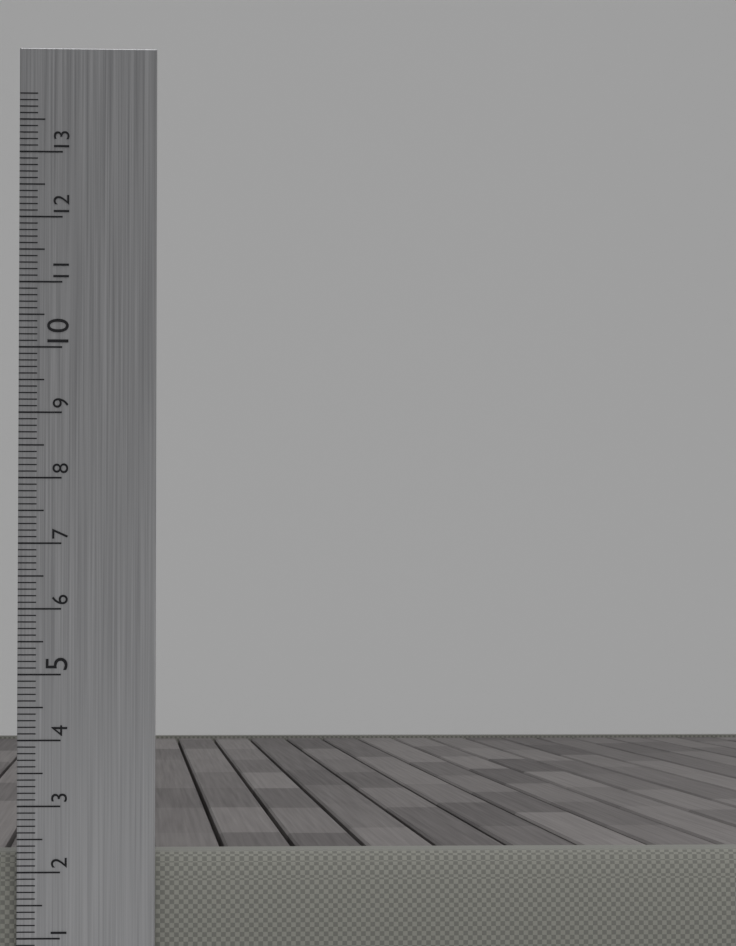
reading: 2.3 cm
